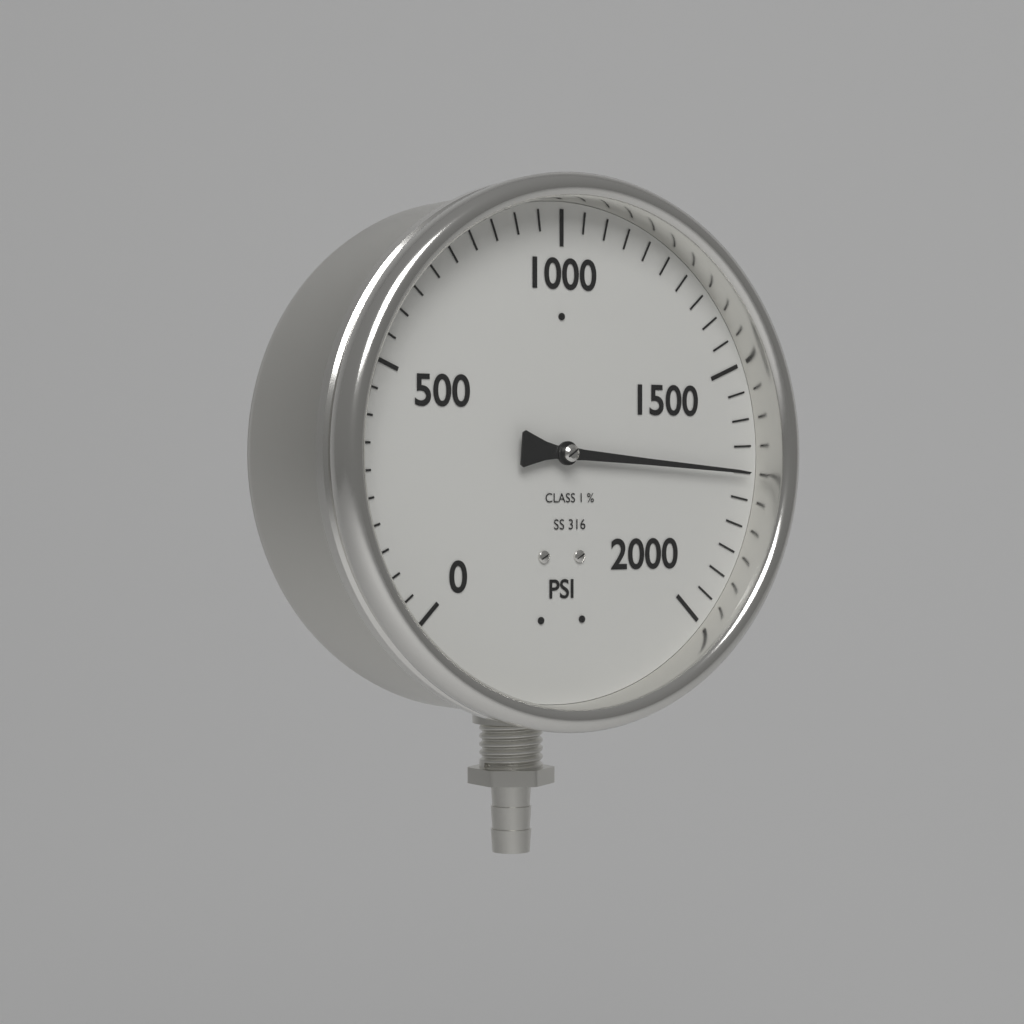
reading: 1700 psi
